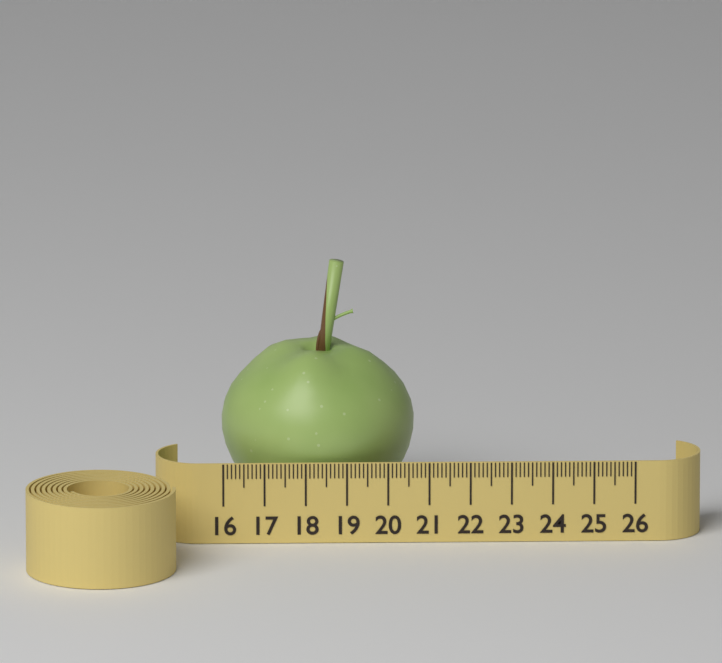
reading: 20.7 (no unit)
